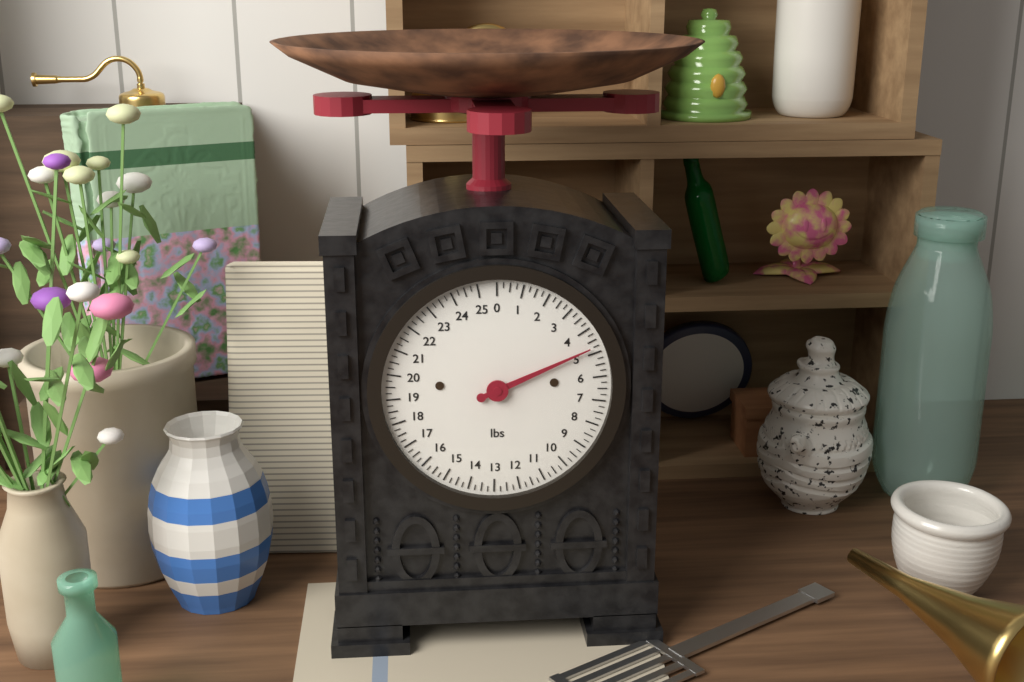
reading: 4.75 lbs
